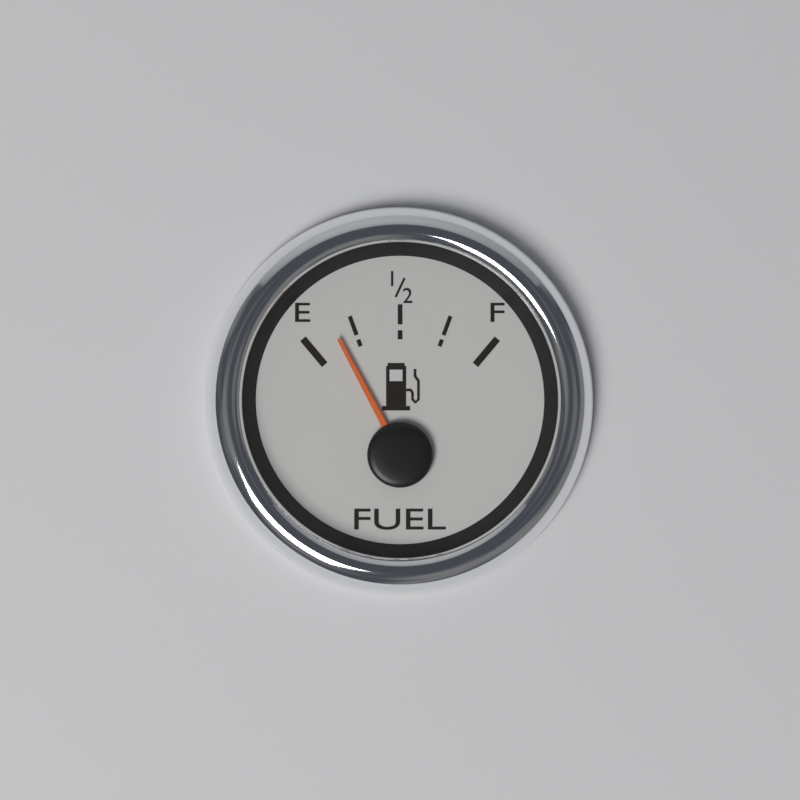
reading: 0.15 (no unit)
